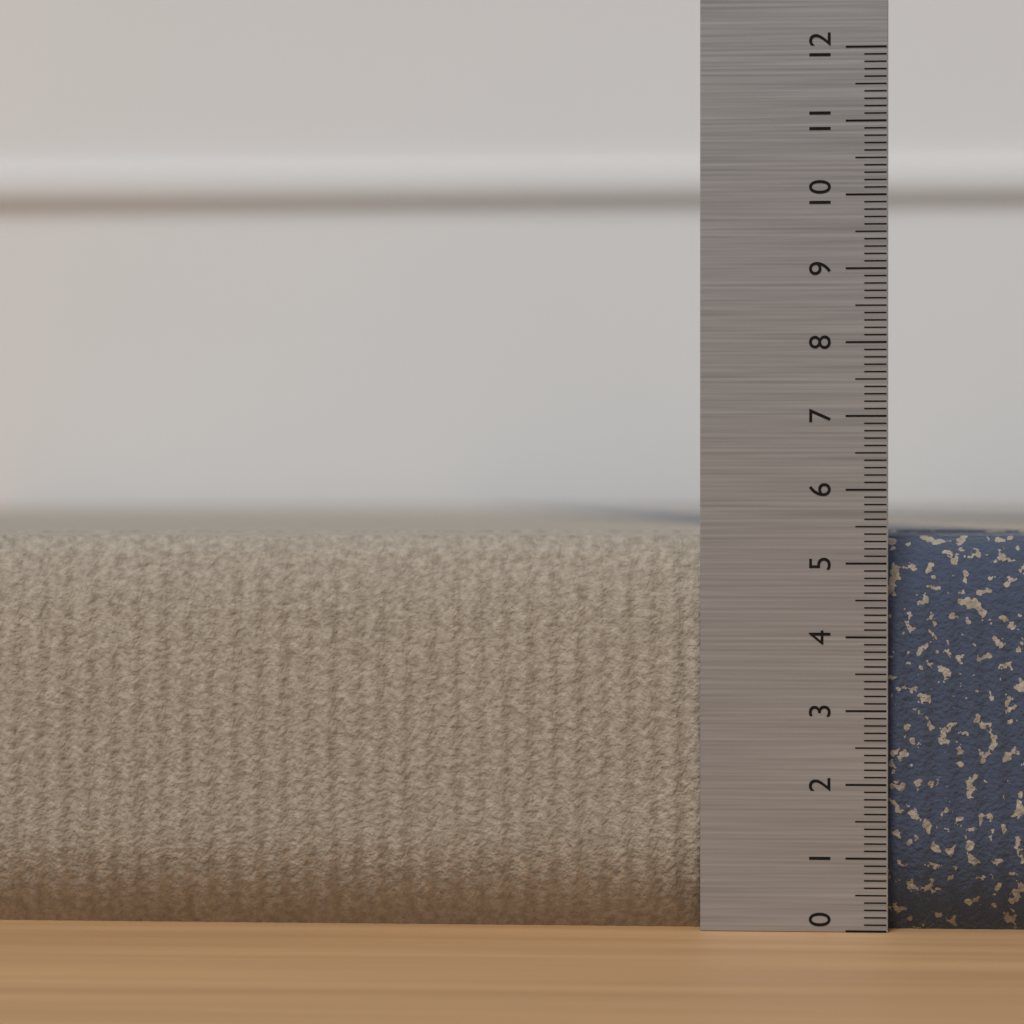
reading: 5.4 (no unit)
